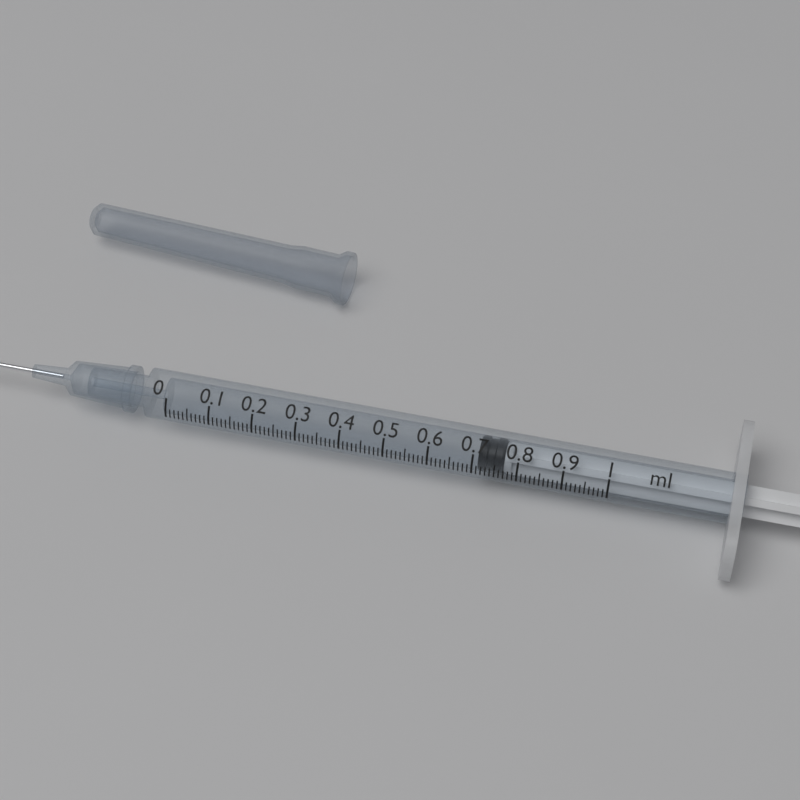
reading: 0.71 ml
